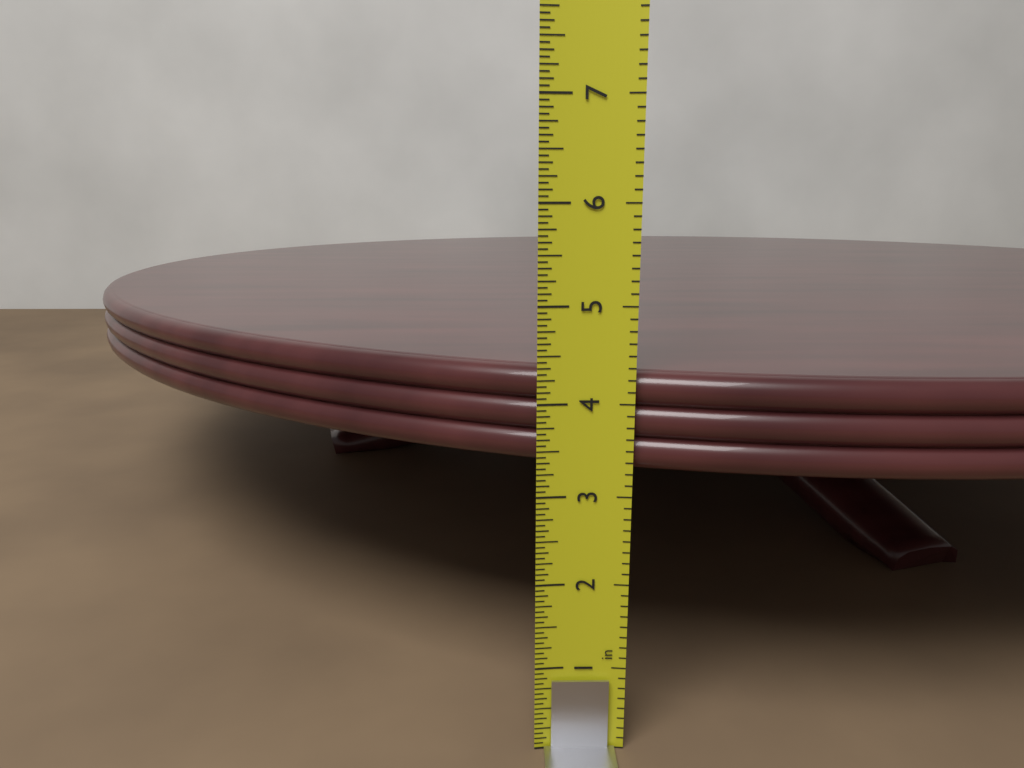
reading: 4.3125 in
